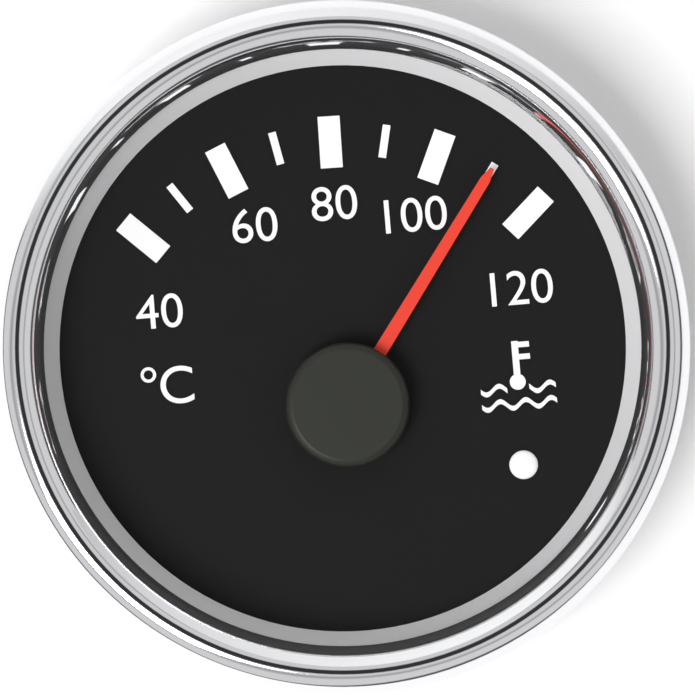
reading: 110 °C
